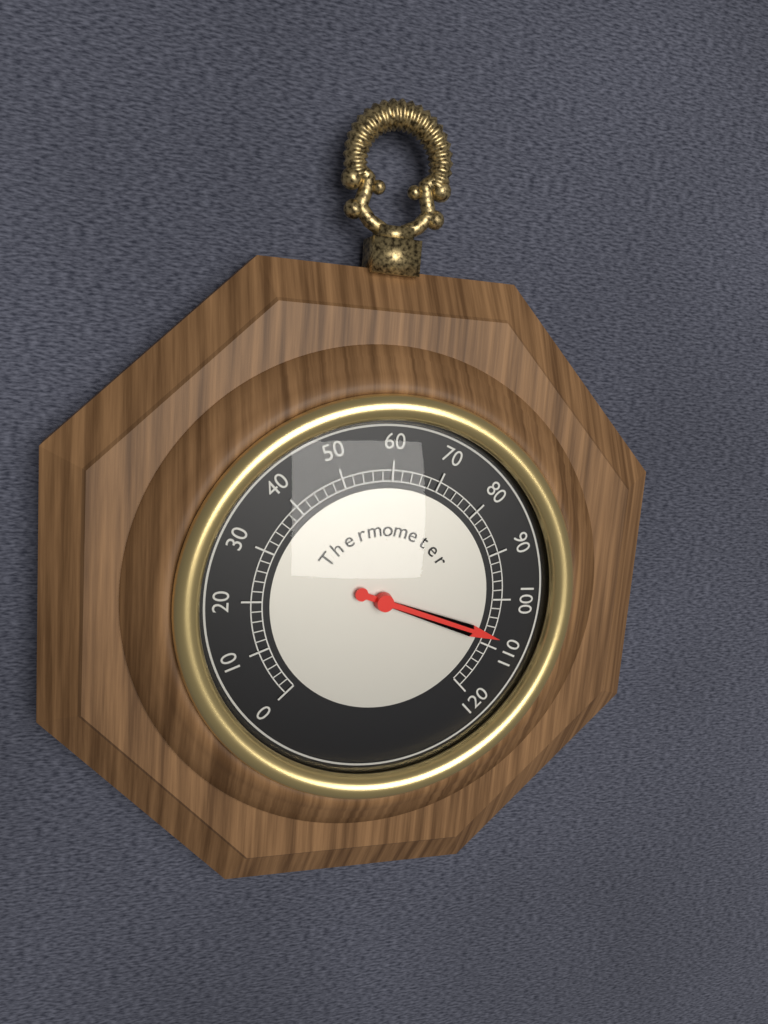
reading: 108 (no unit)
